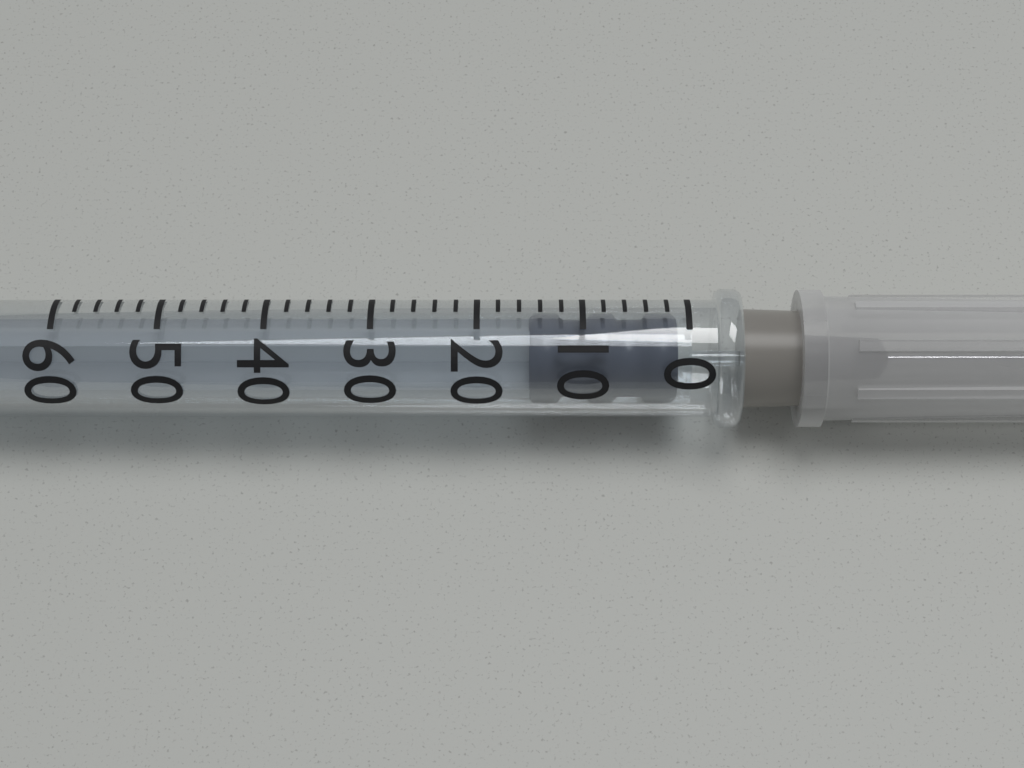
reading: 1 (no unit)
